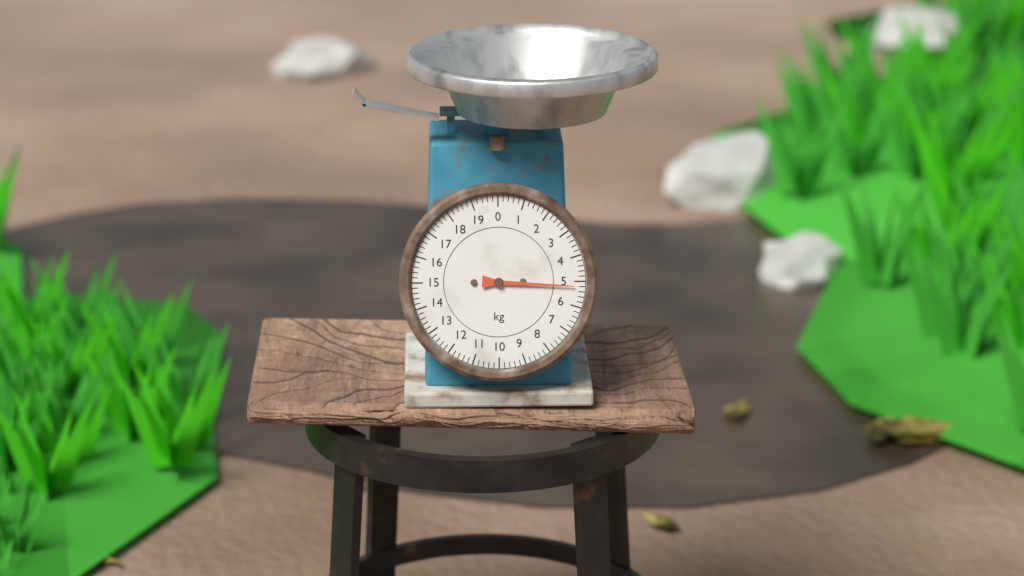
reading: 5.2 kg
